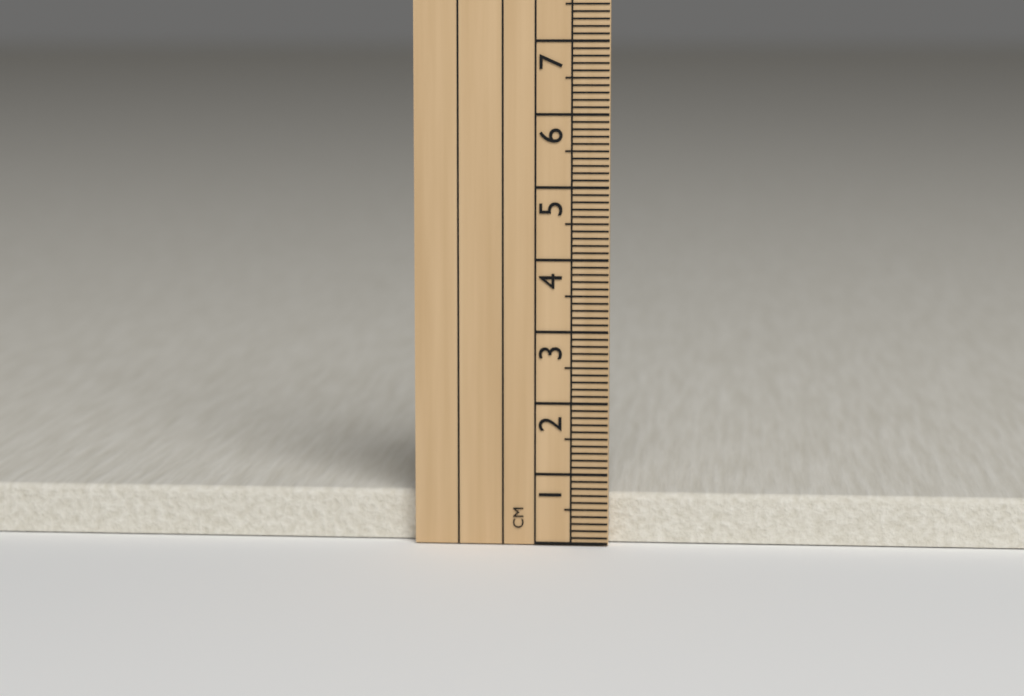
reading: 0.7 cm
